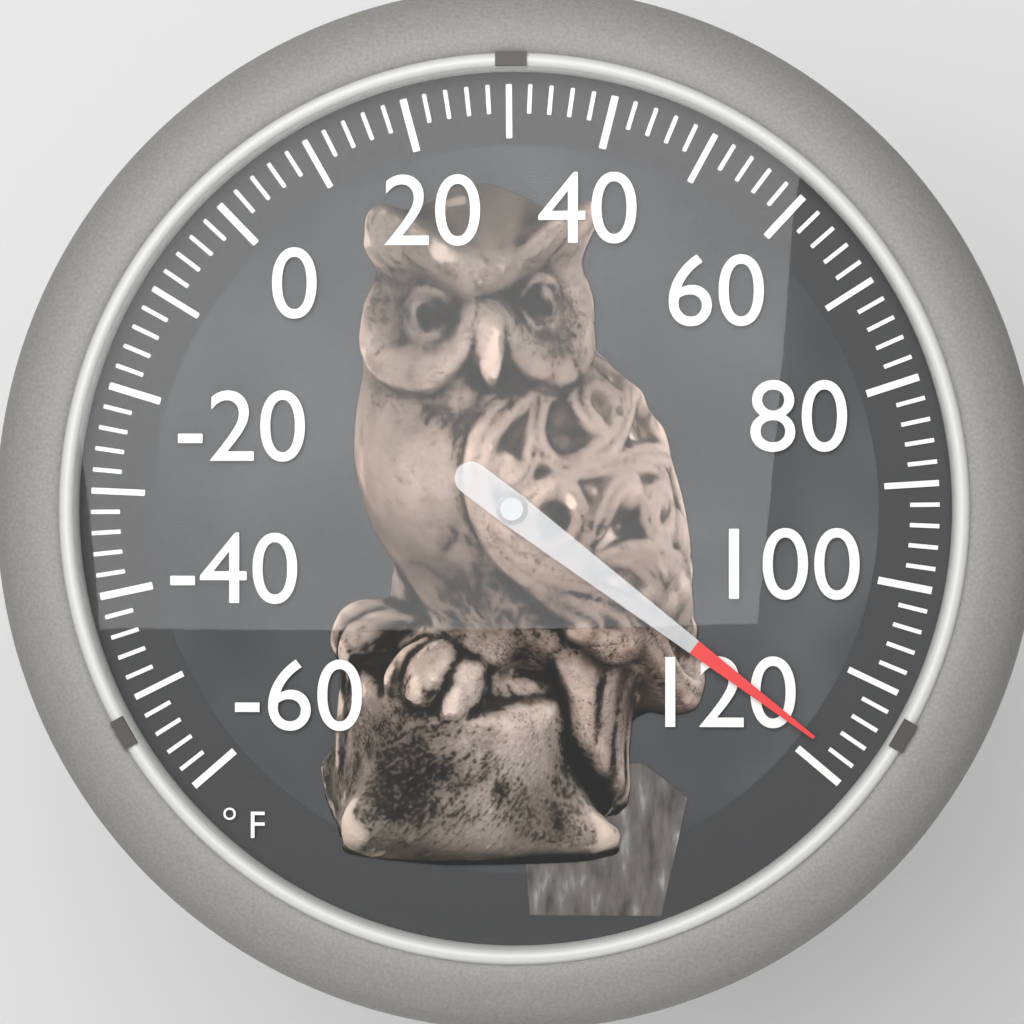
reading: 118 °F
